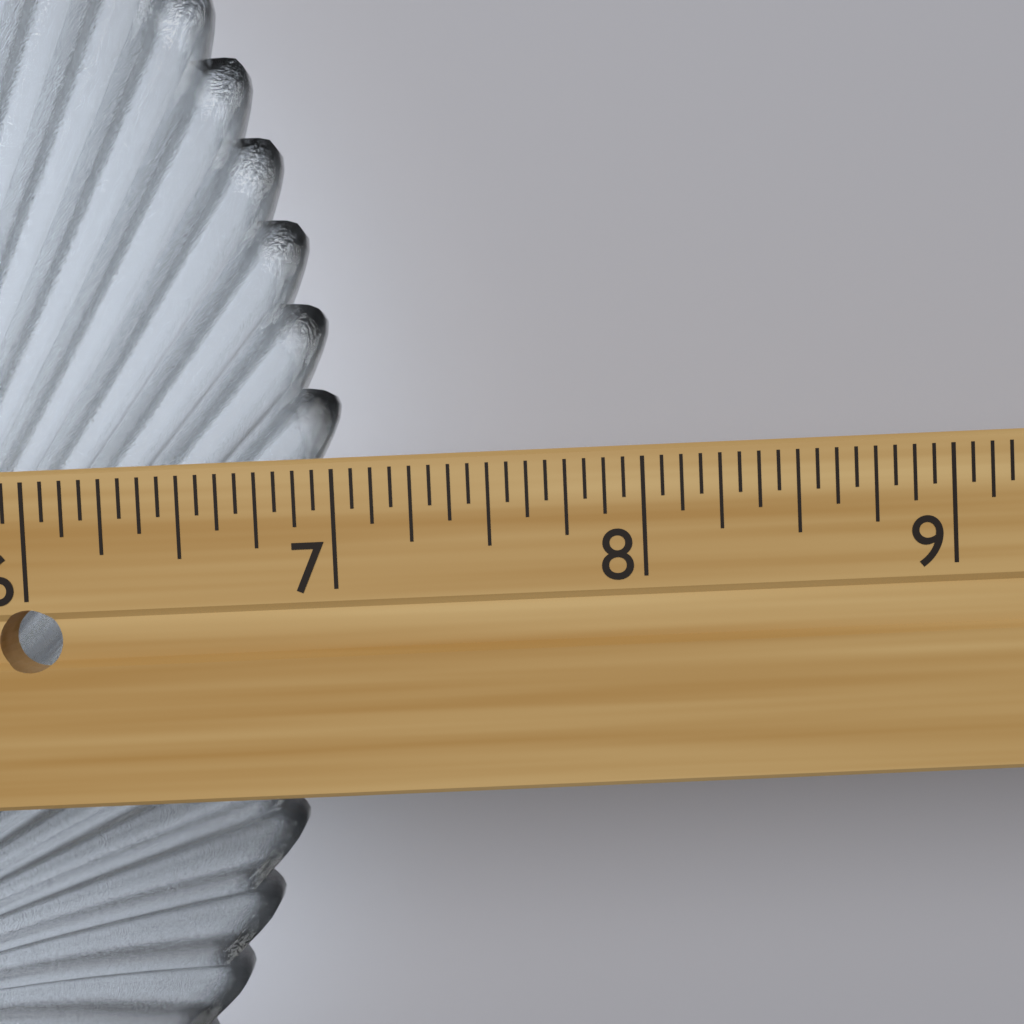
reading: 7.0000 in
